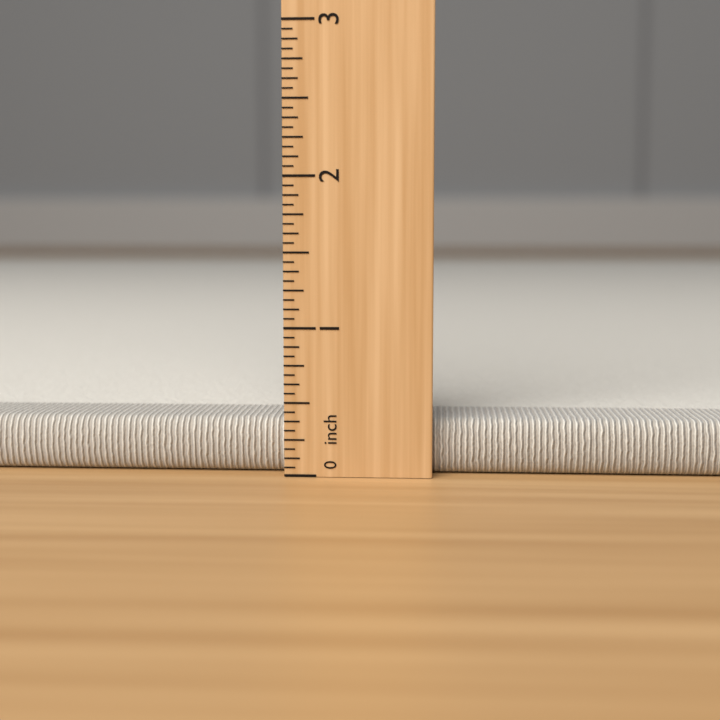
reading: 0.3750 inch
